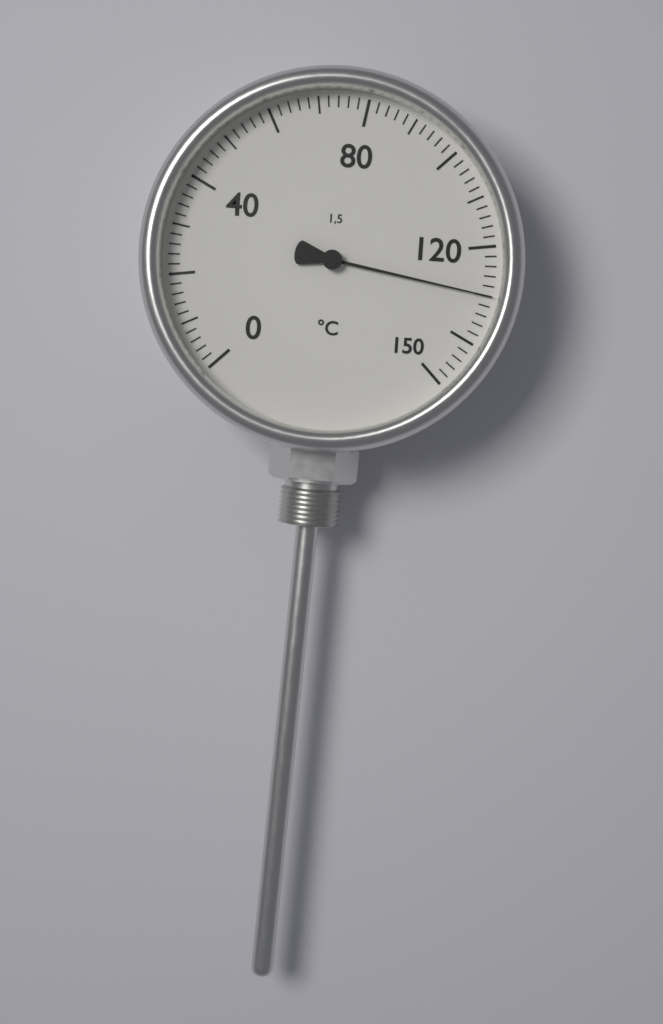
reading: 130 °C
